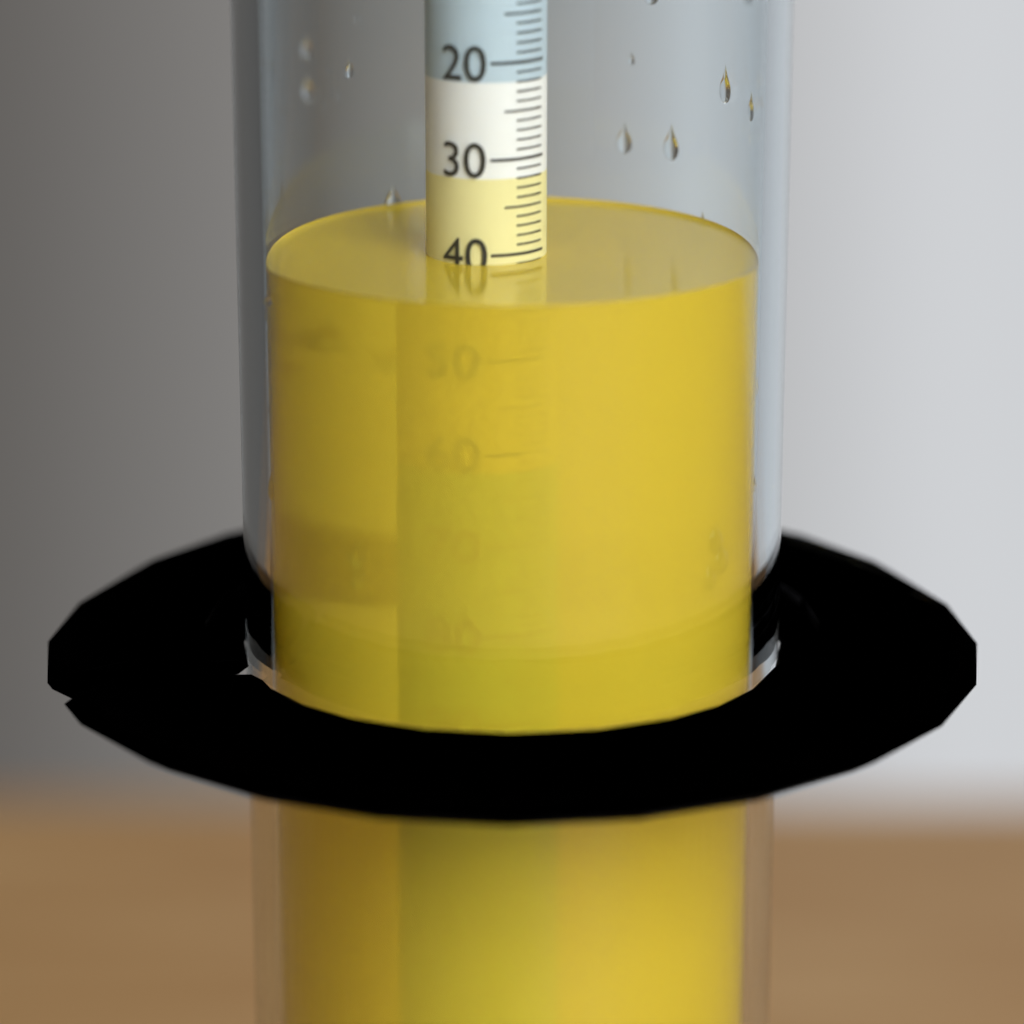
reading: 41 (no unit)
